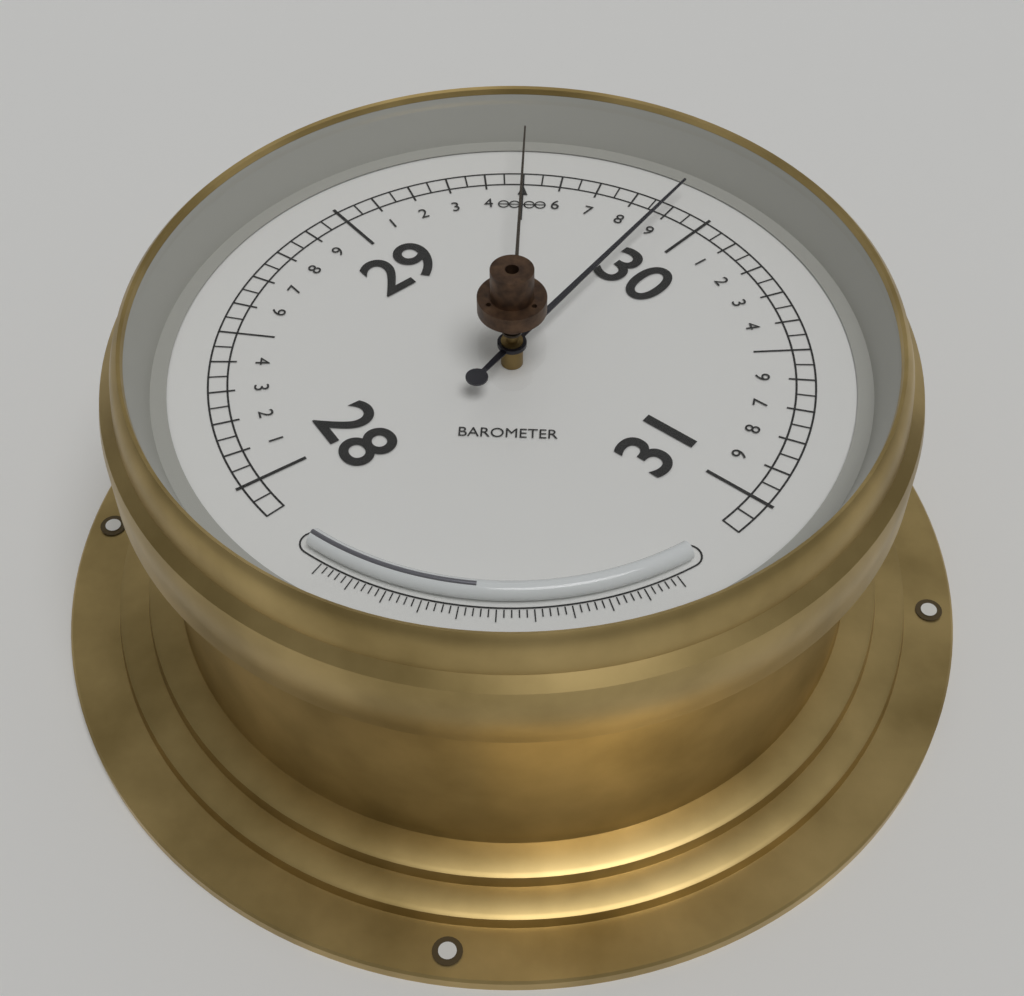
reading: 29.90 (no unit)
